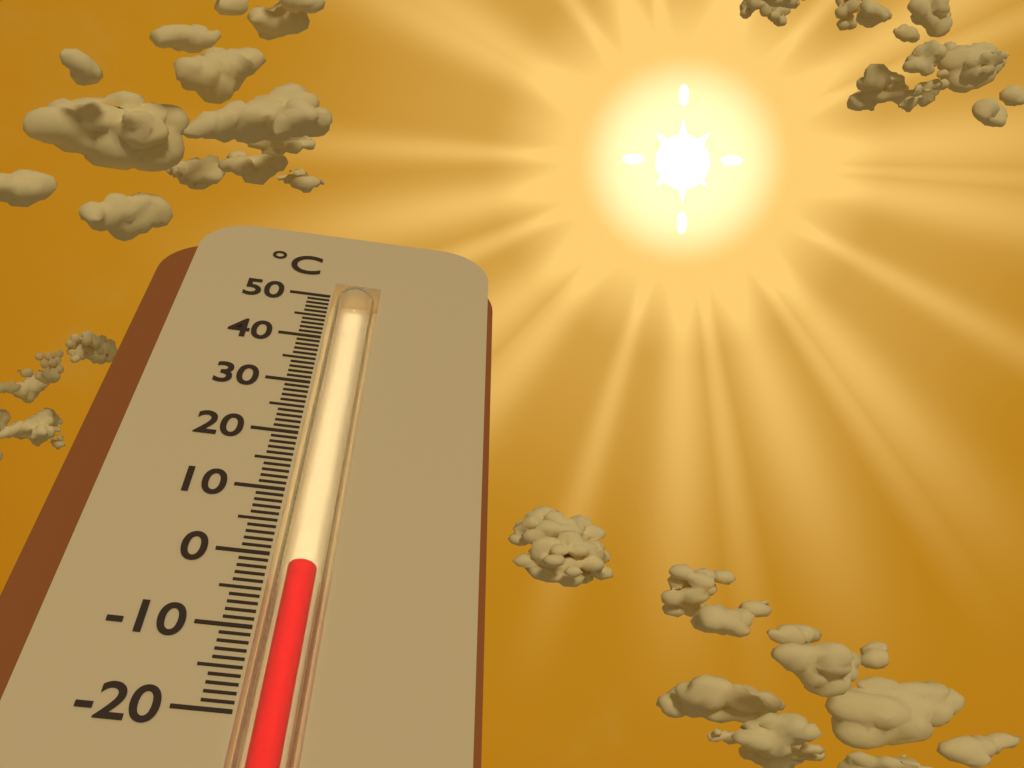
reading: -1 °C
